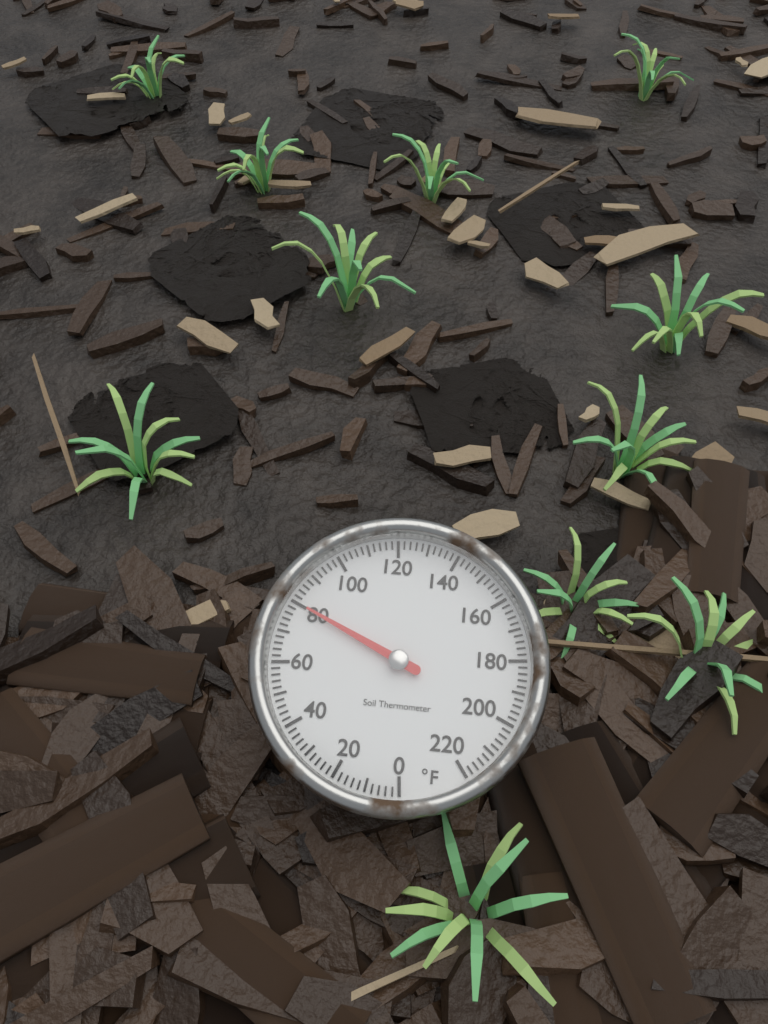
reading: 80 °F
